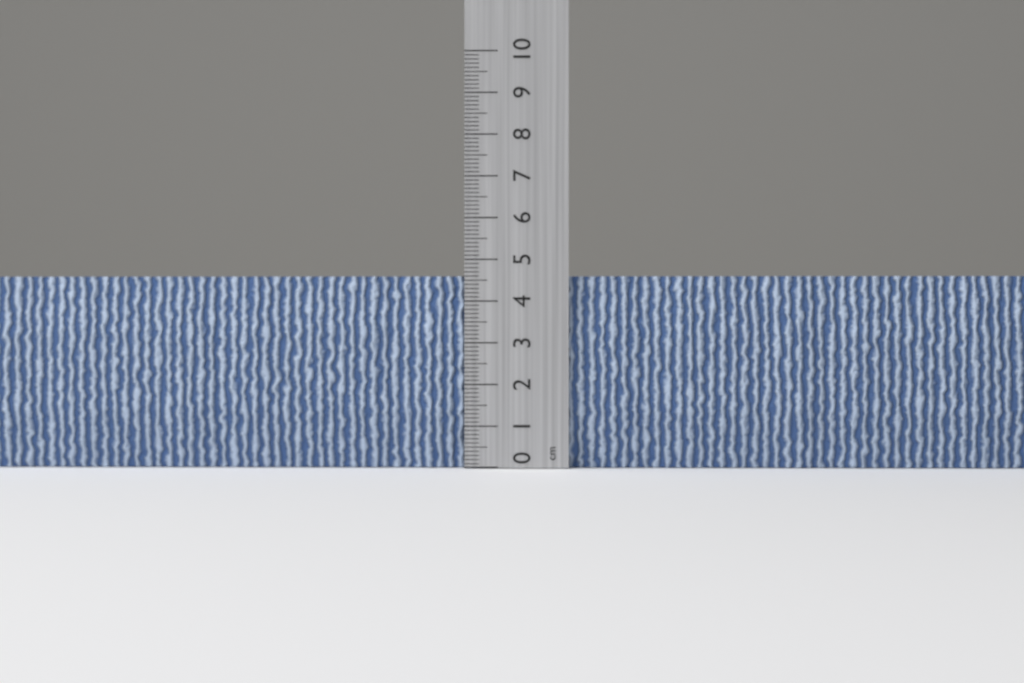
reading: 4.6 cm
